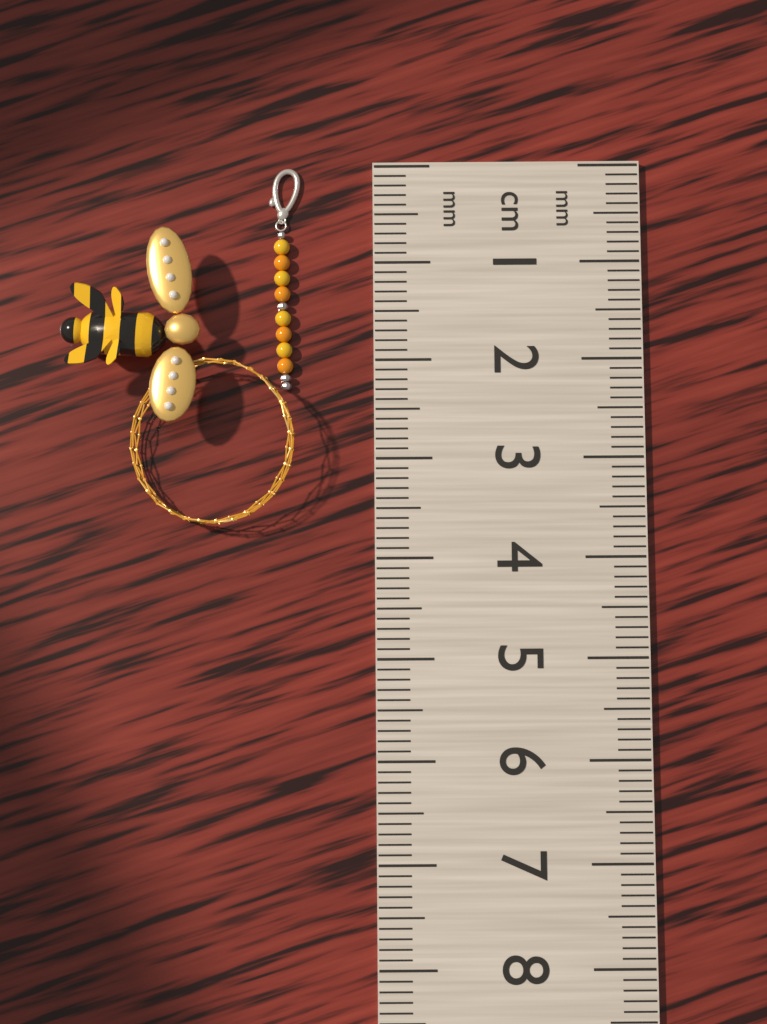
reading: 2.3 cm
